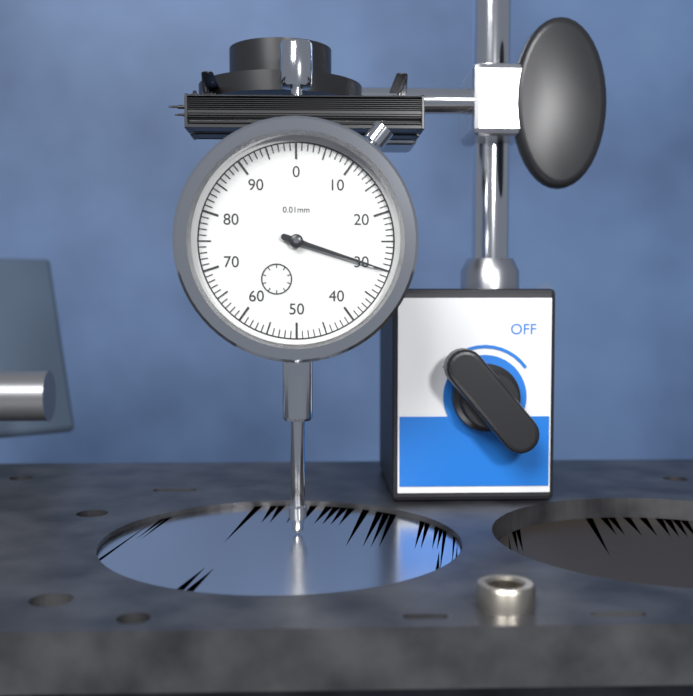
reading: 30 0.01mm
